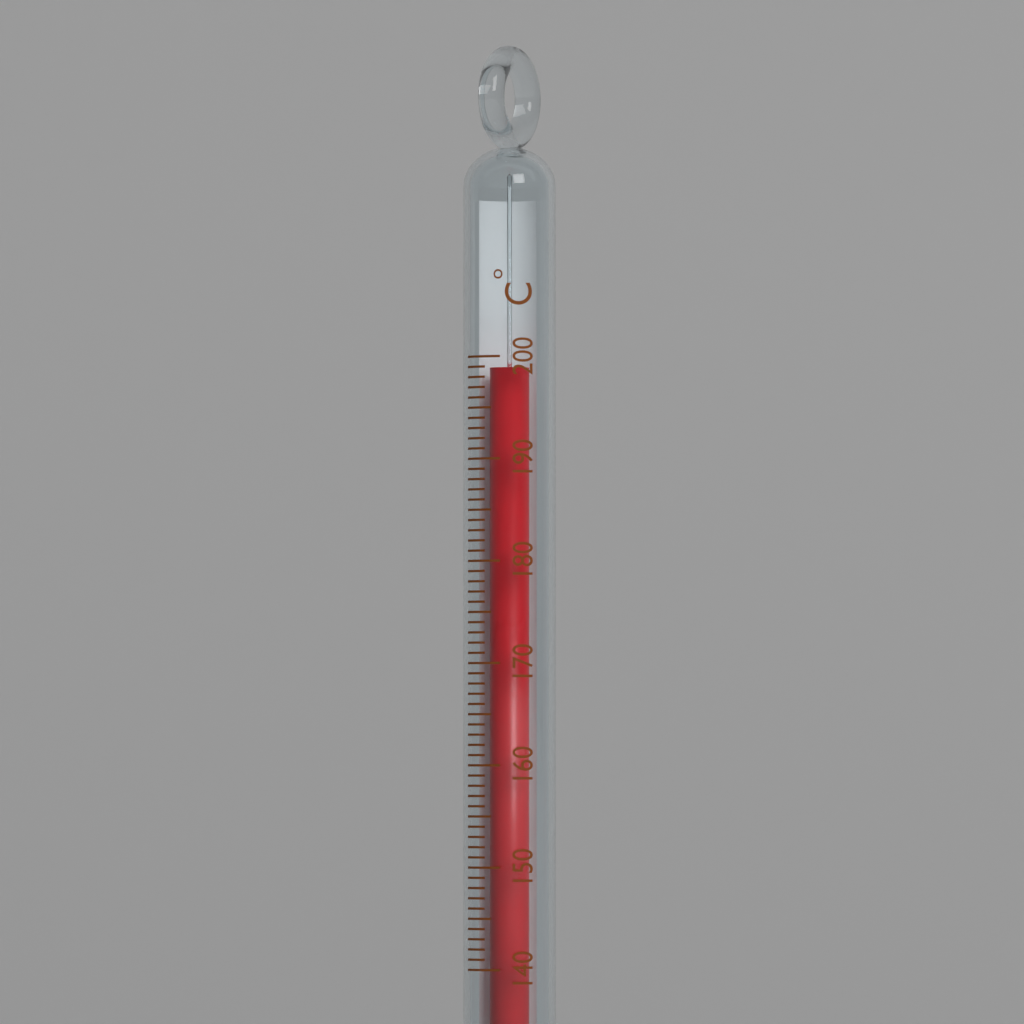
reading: 199 °C
